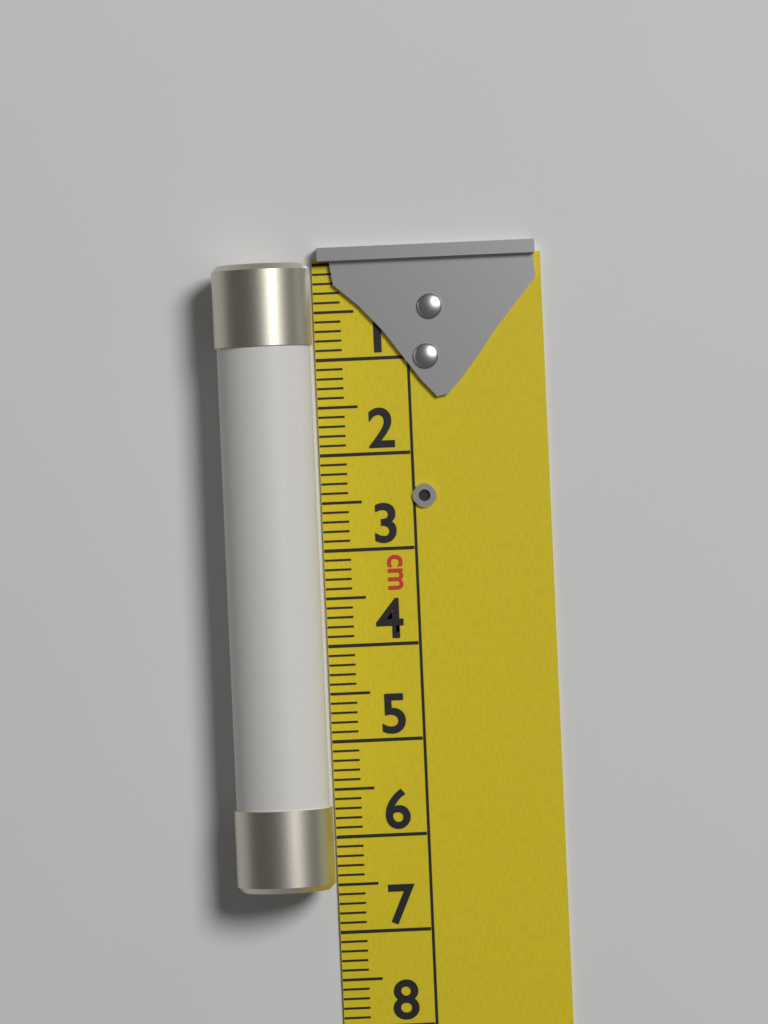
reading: 6.5 cm
